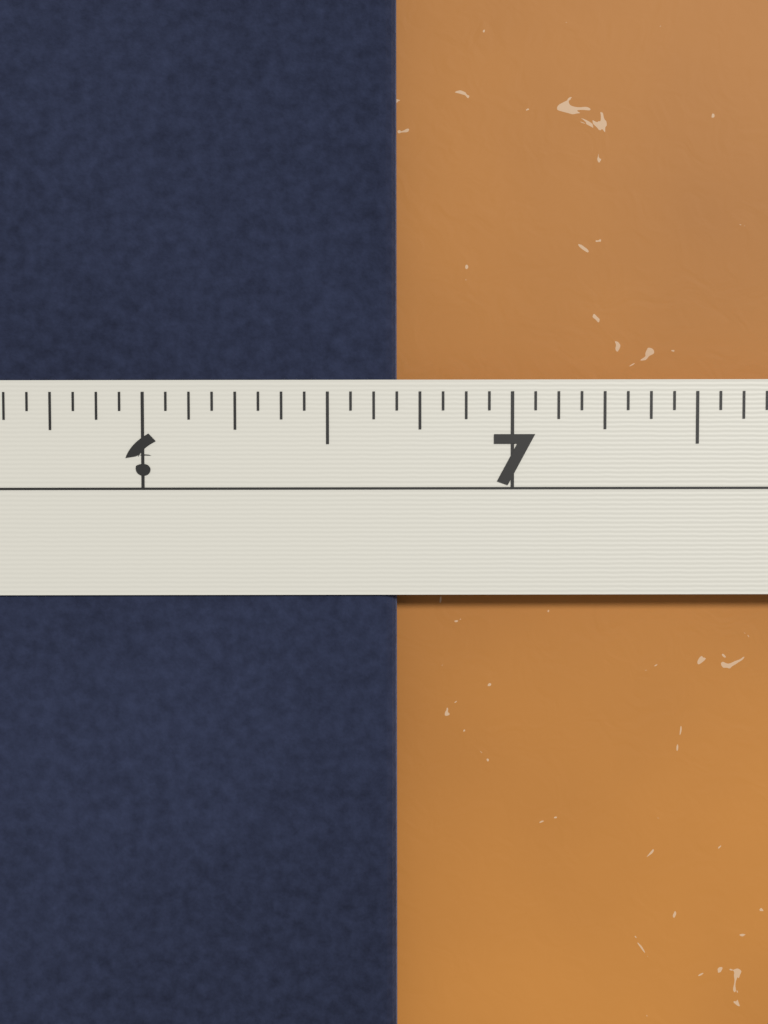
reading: 6.6875 in
